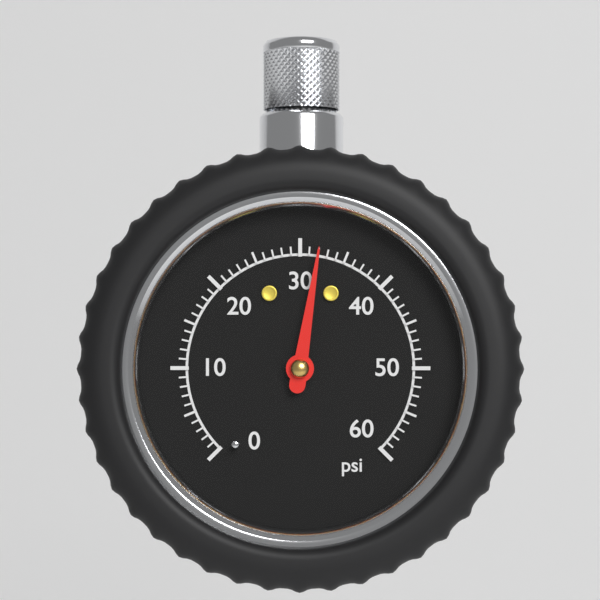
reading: 32 psi
